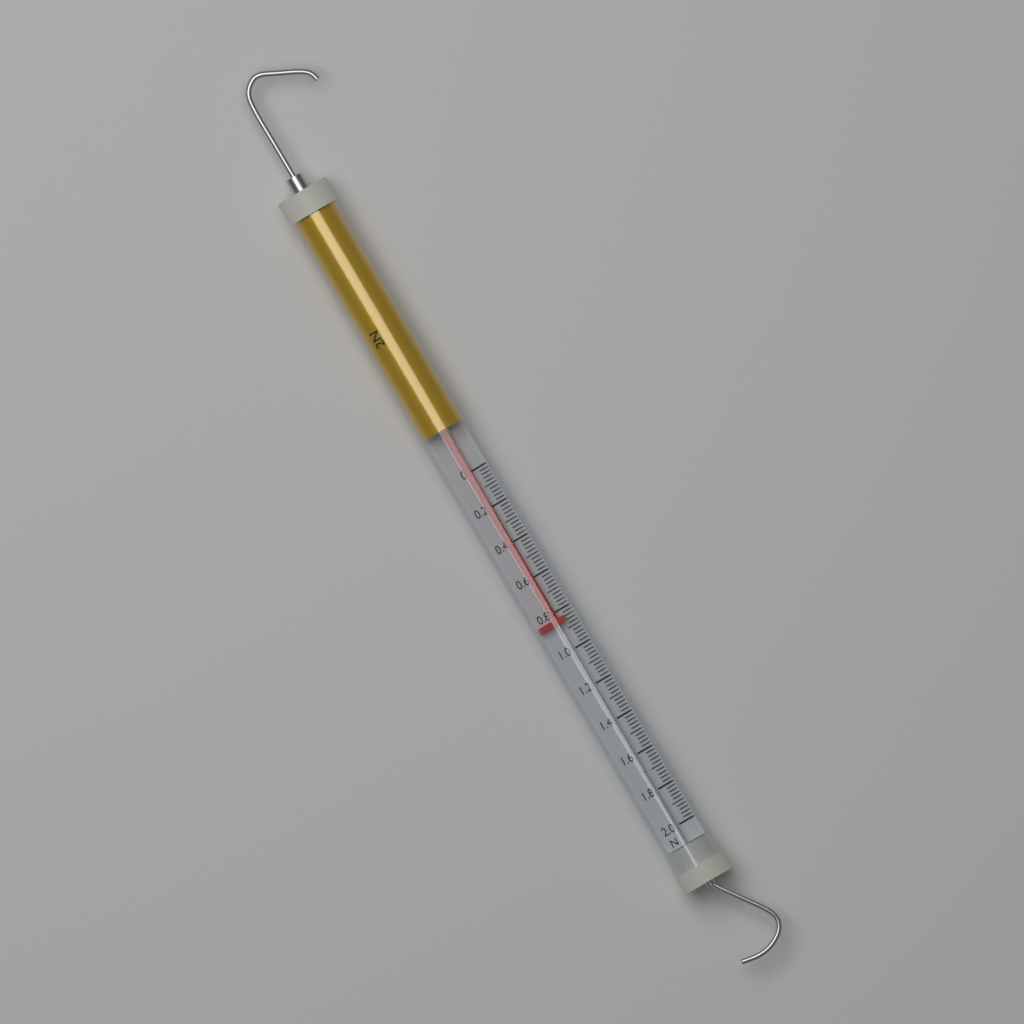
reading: 0.86 N
